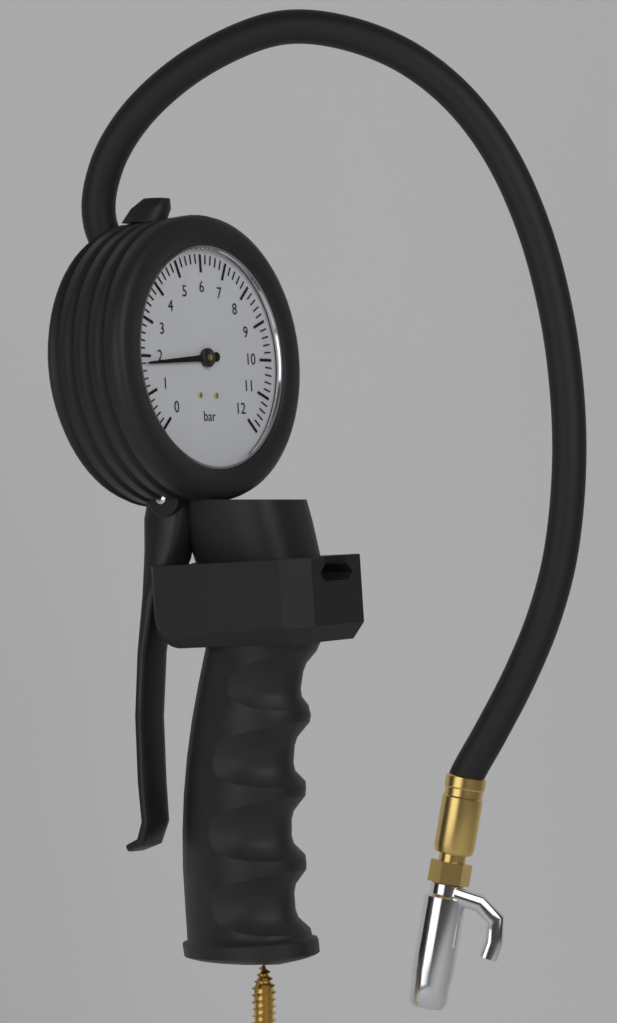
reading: 1.8 bar
